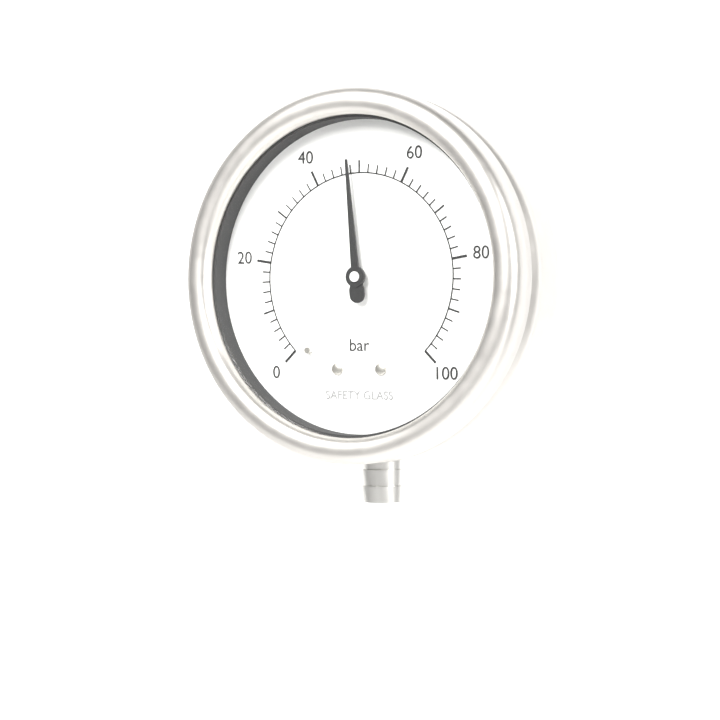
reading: 48 bar
